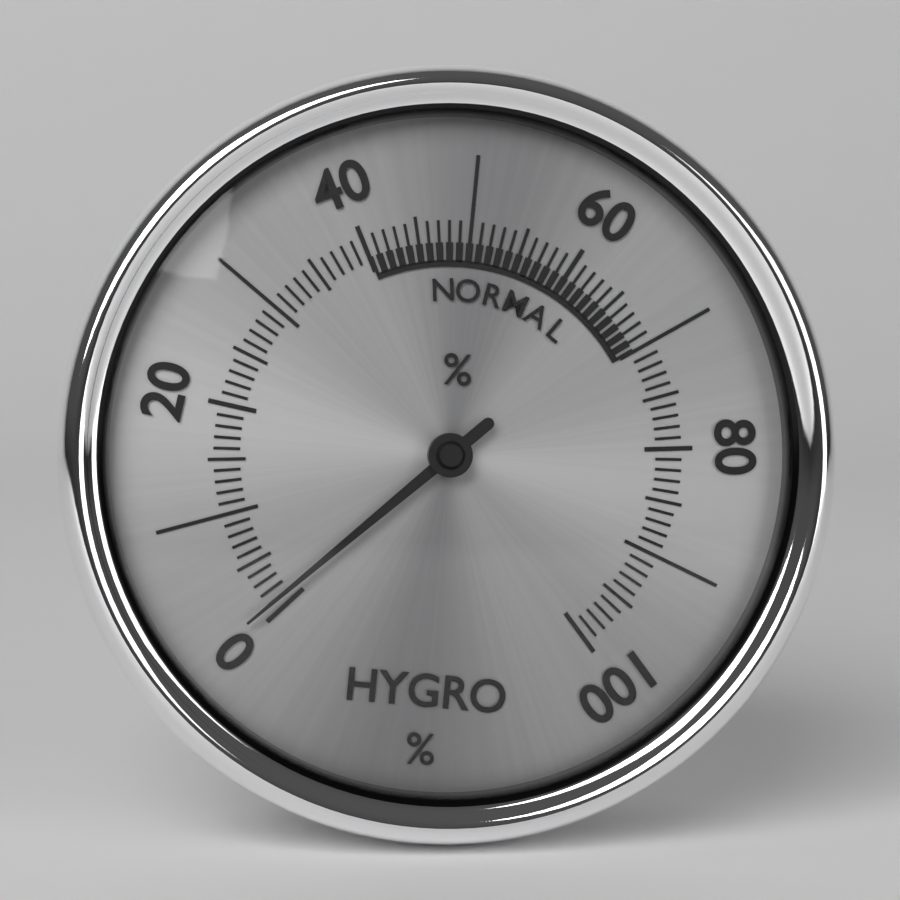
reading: 1 %
